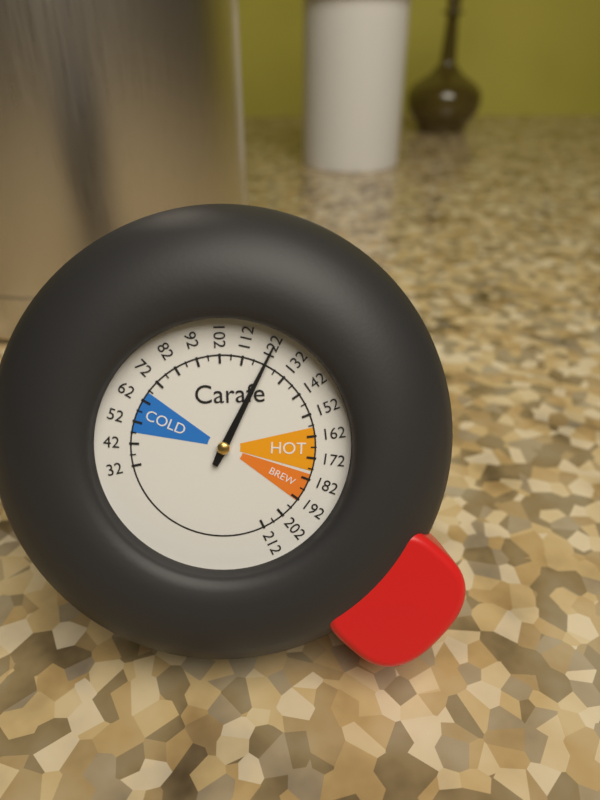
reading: 122 (no unit)
